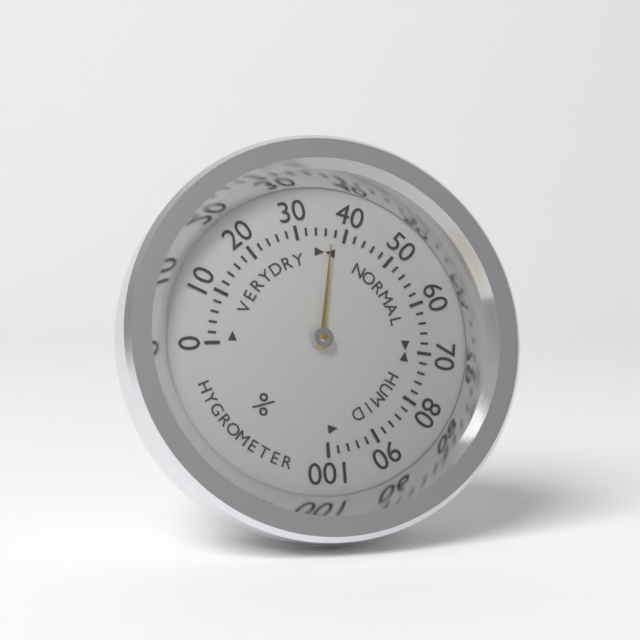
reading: 37 %
